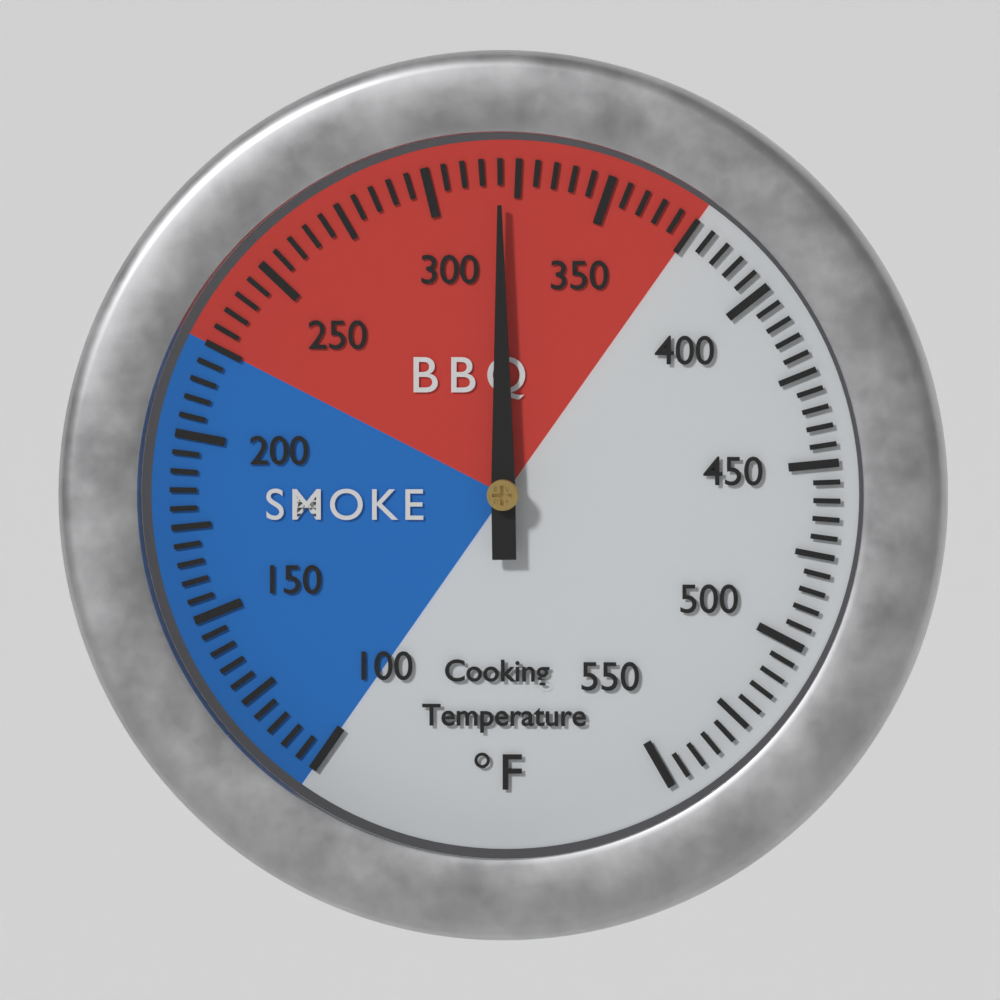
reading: 320 °F
